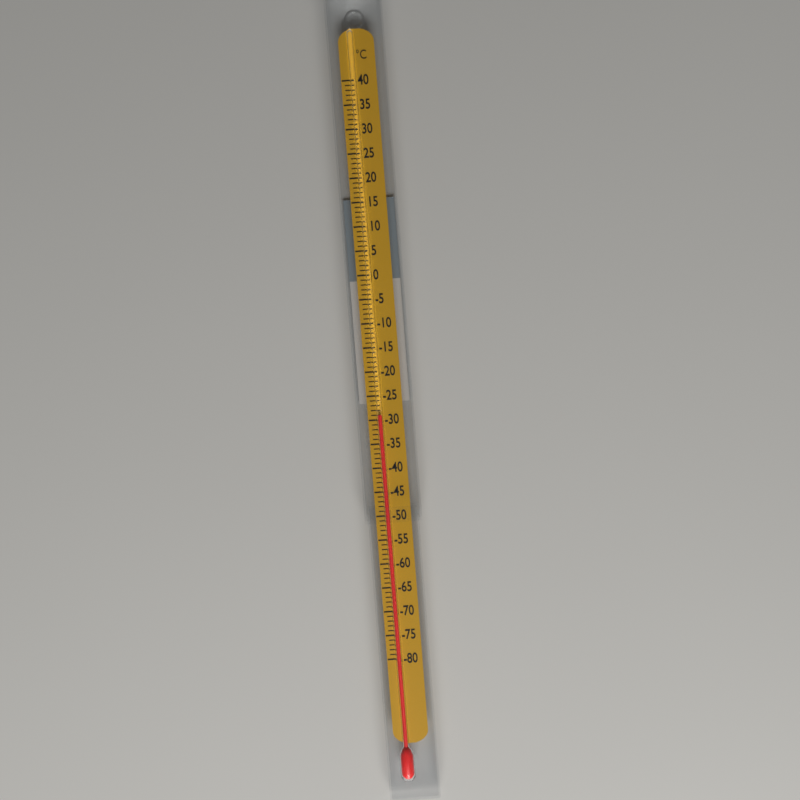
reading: -29 °C
